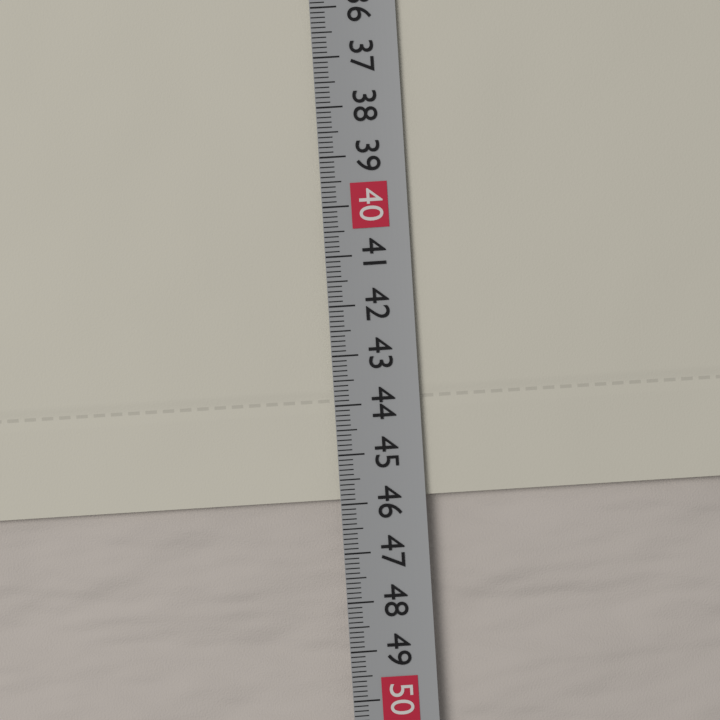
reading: 45.9 cm
